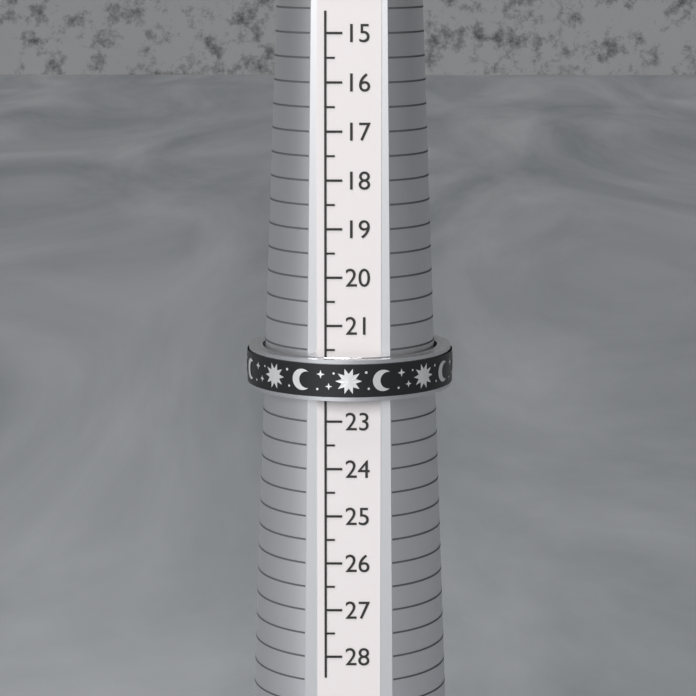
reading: 22.5 (no unit)
